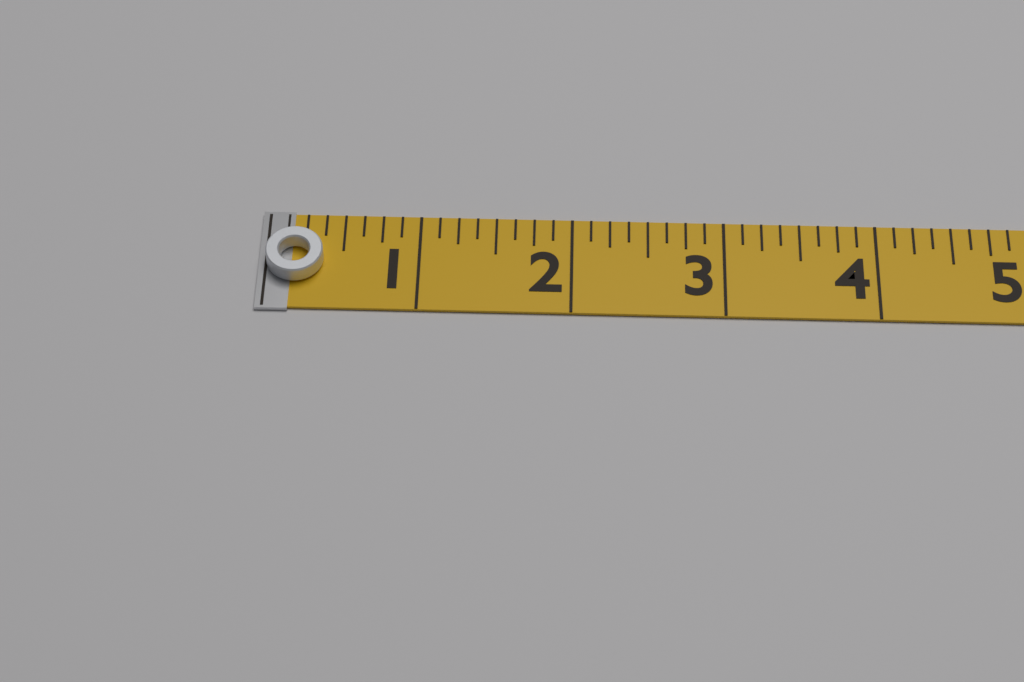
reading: 0.375 (no unit)
